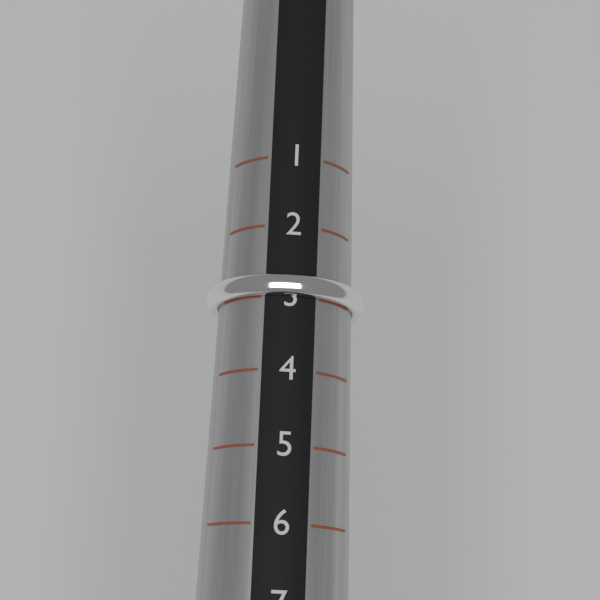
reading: 3 (no unit)
